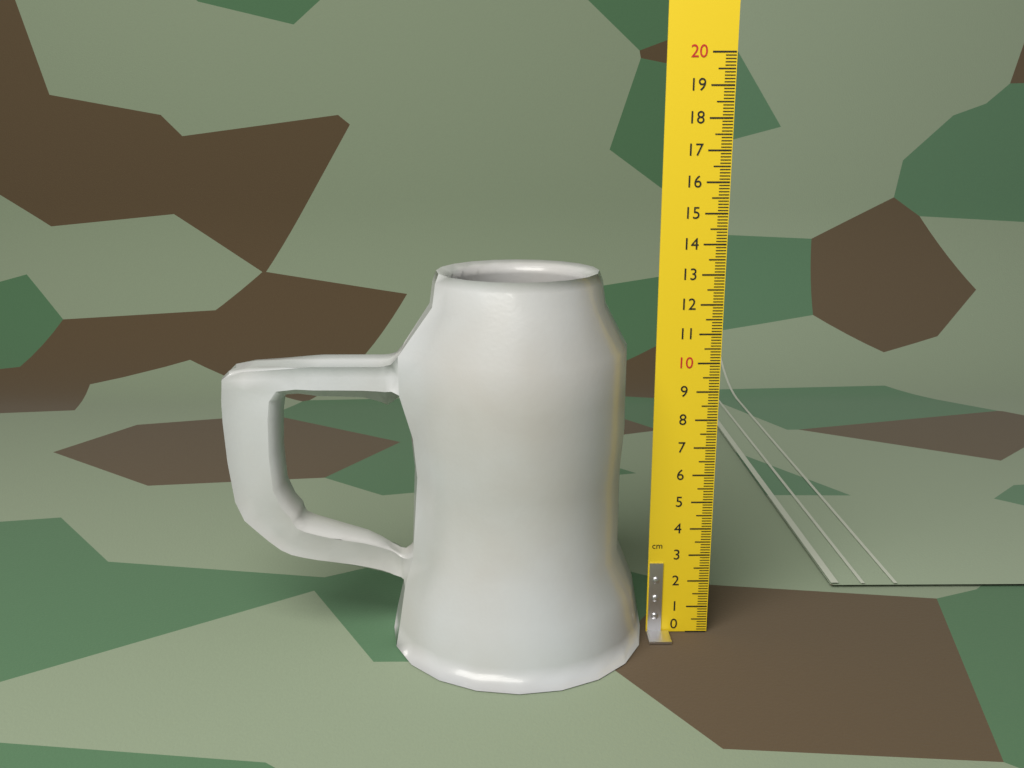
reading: 13.1 cm
